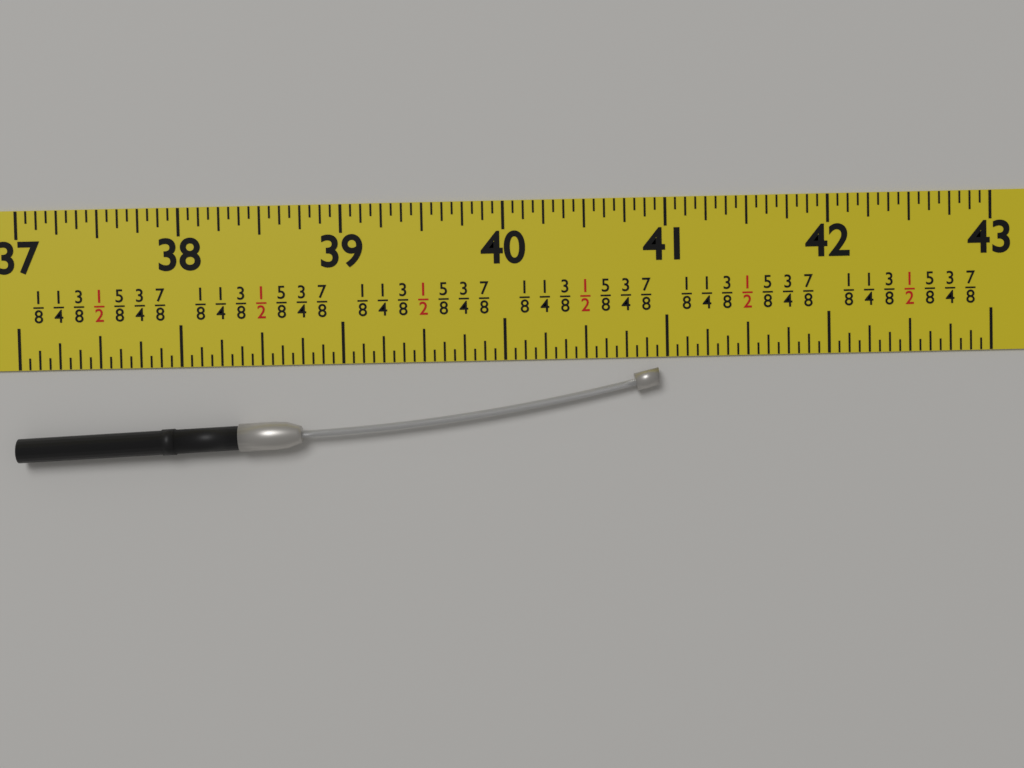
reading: 40.9375 in
